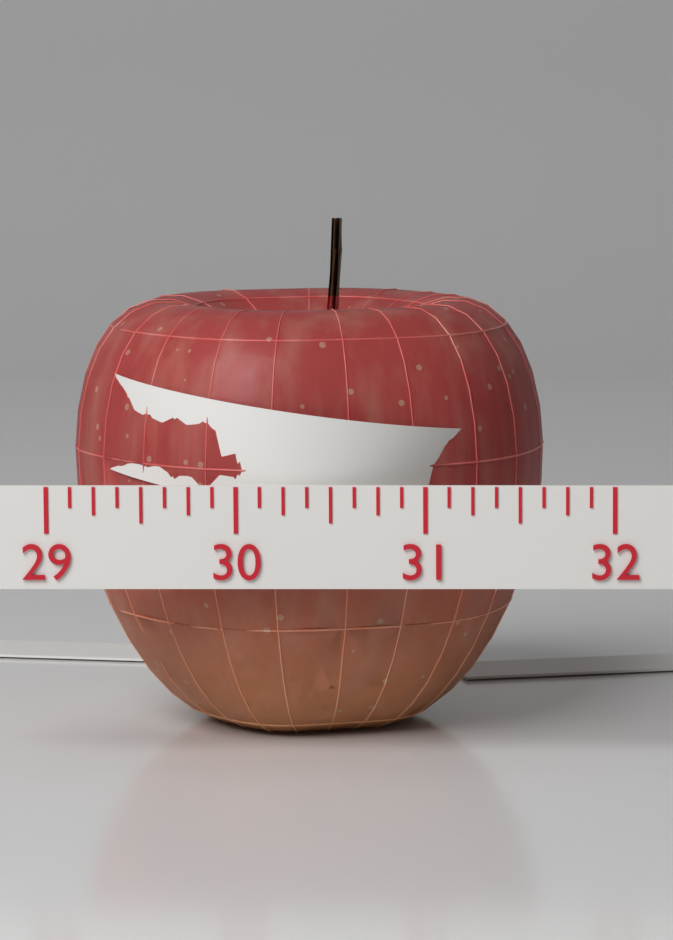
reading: 31.625 (no unit)
